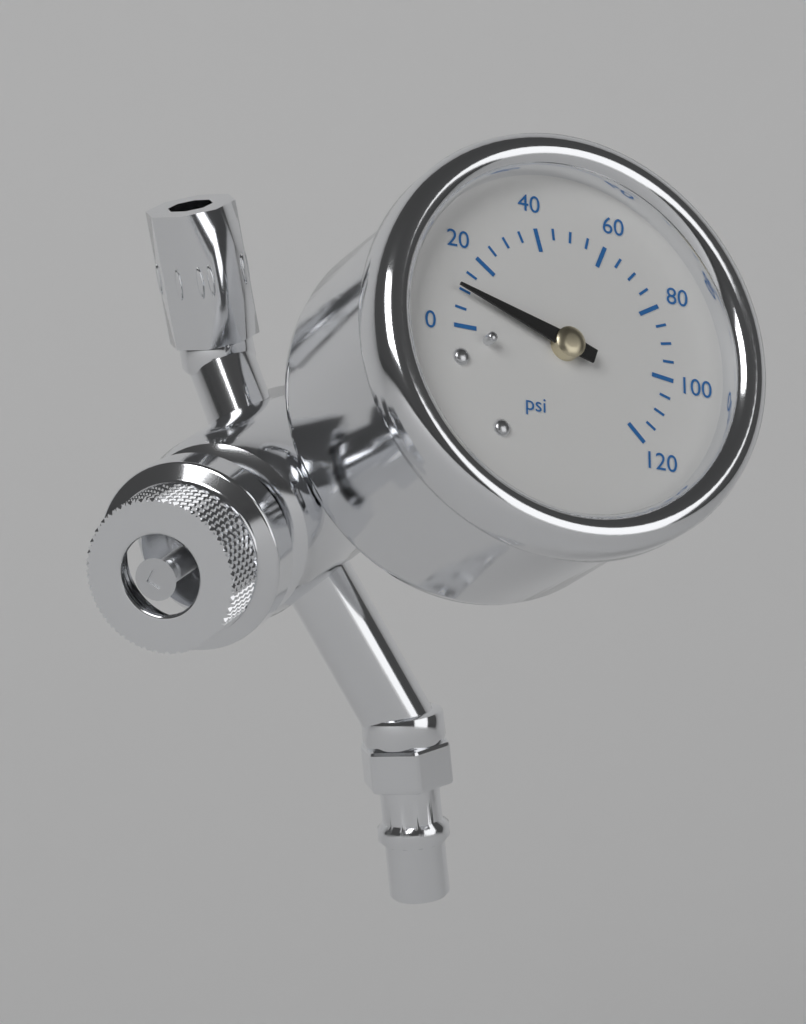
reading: 10 psi
